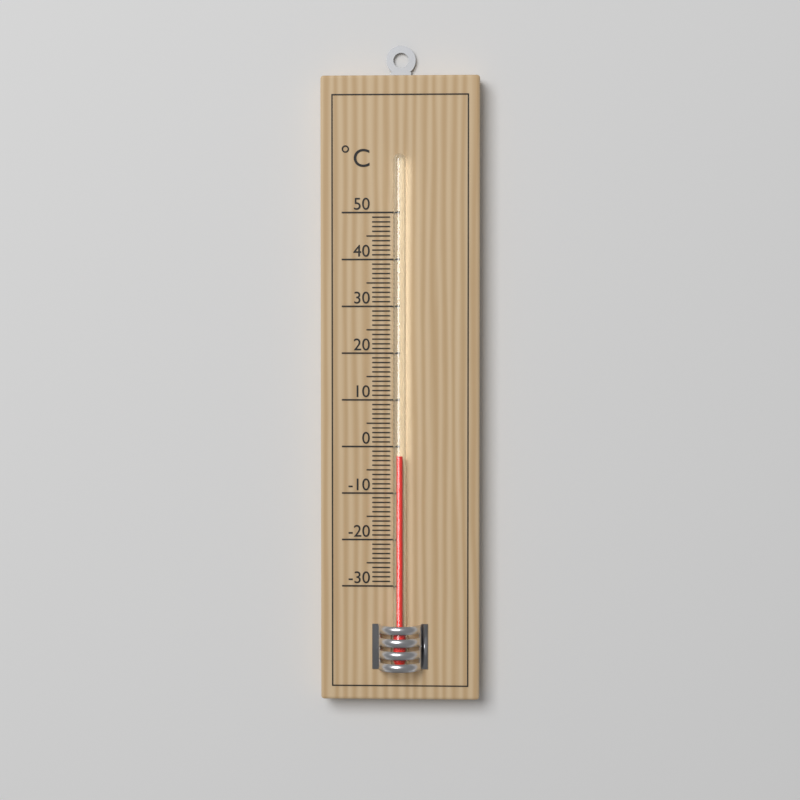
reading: -2 °C
